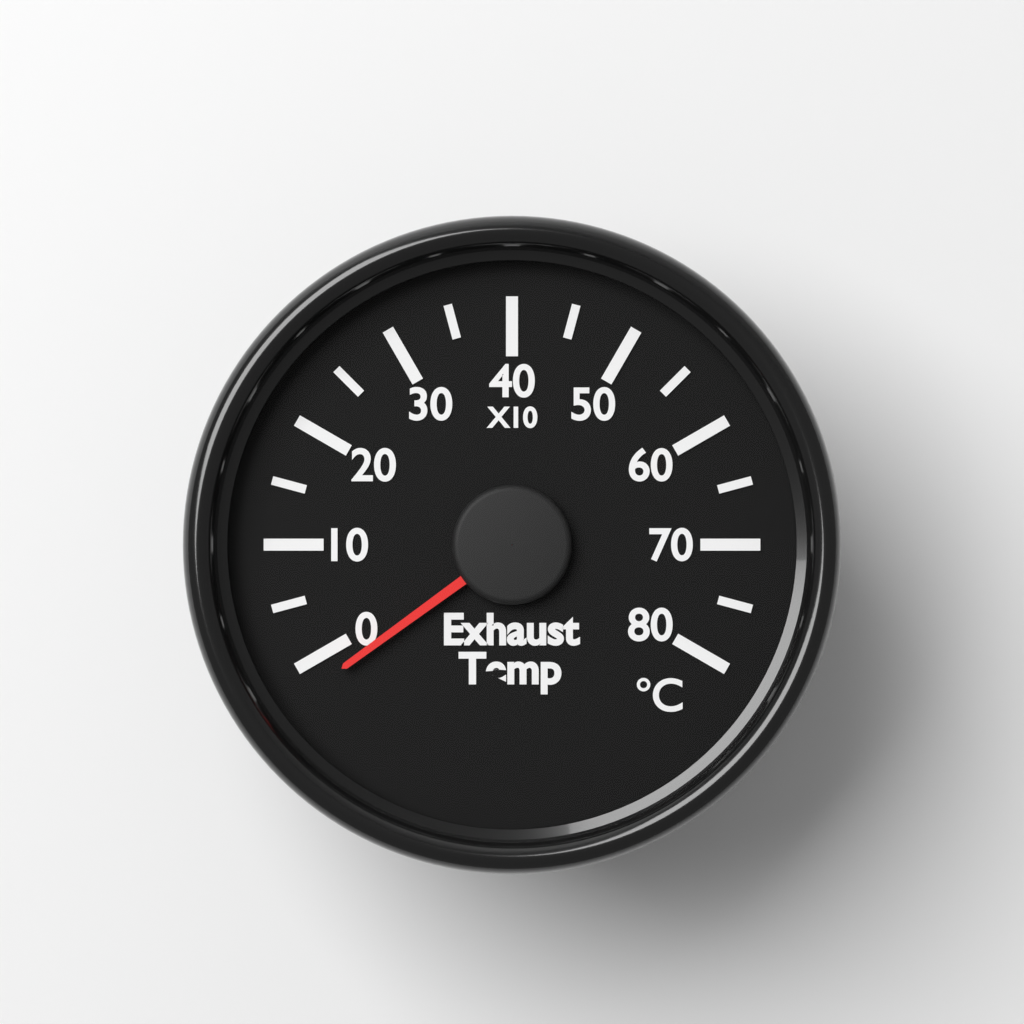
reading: -20 °C
